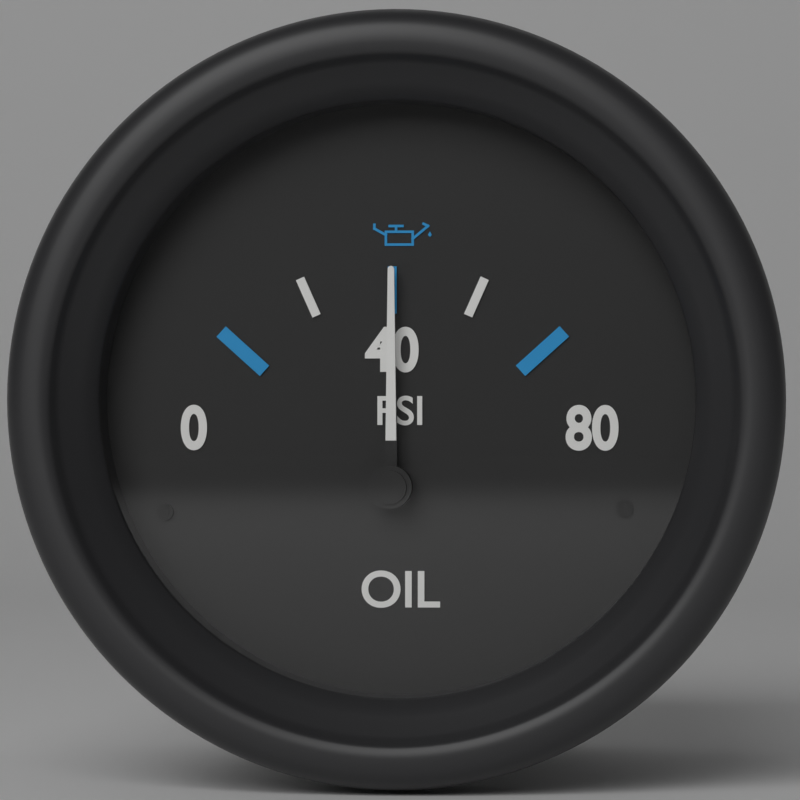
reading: 40 psi
